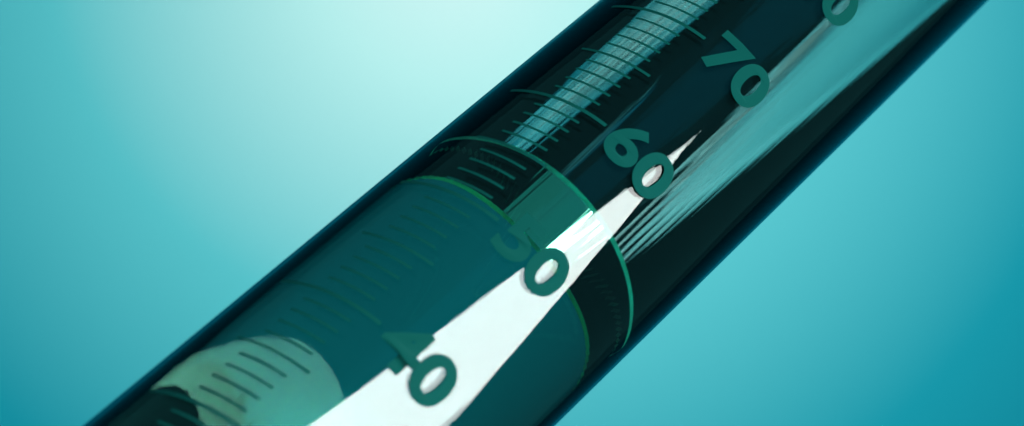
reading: 56 ml
